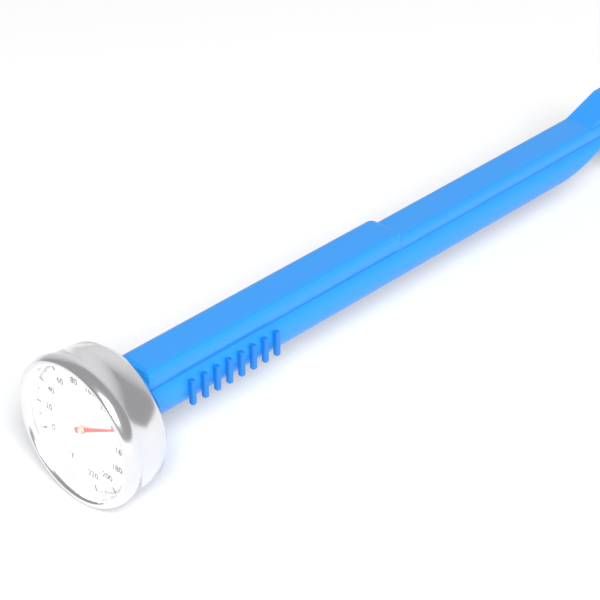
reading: 138 °F
